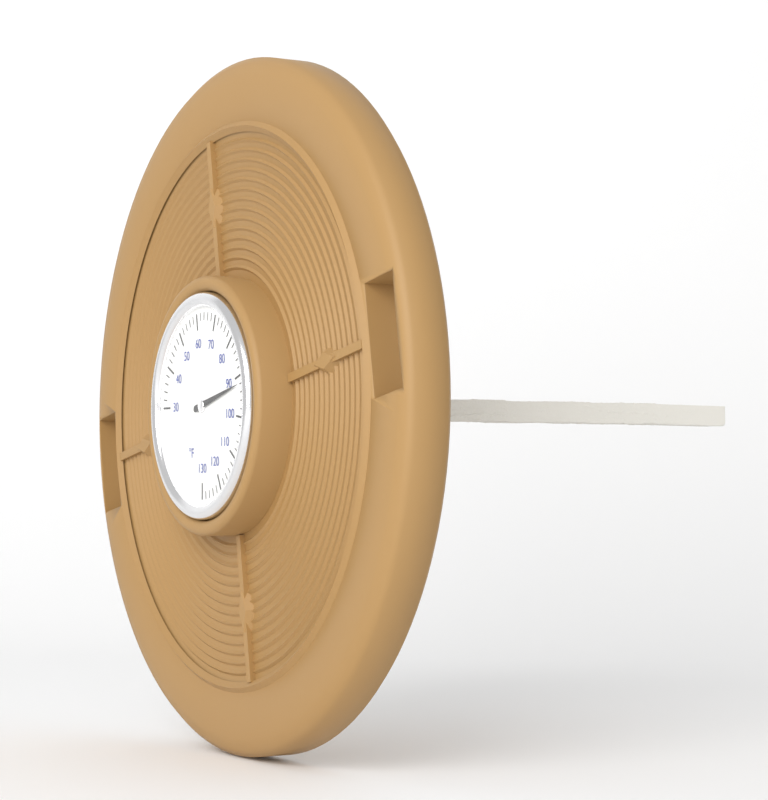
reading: 92 °F
